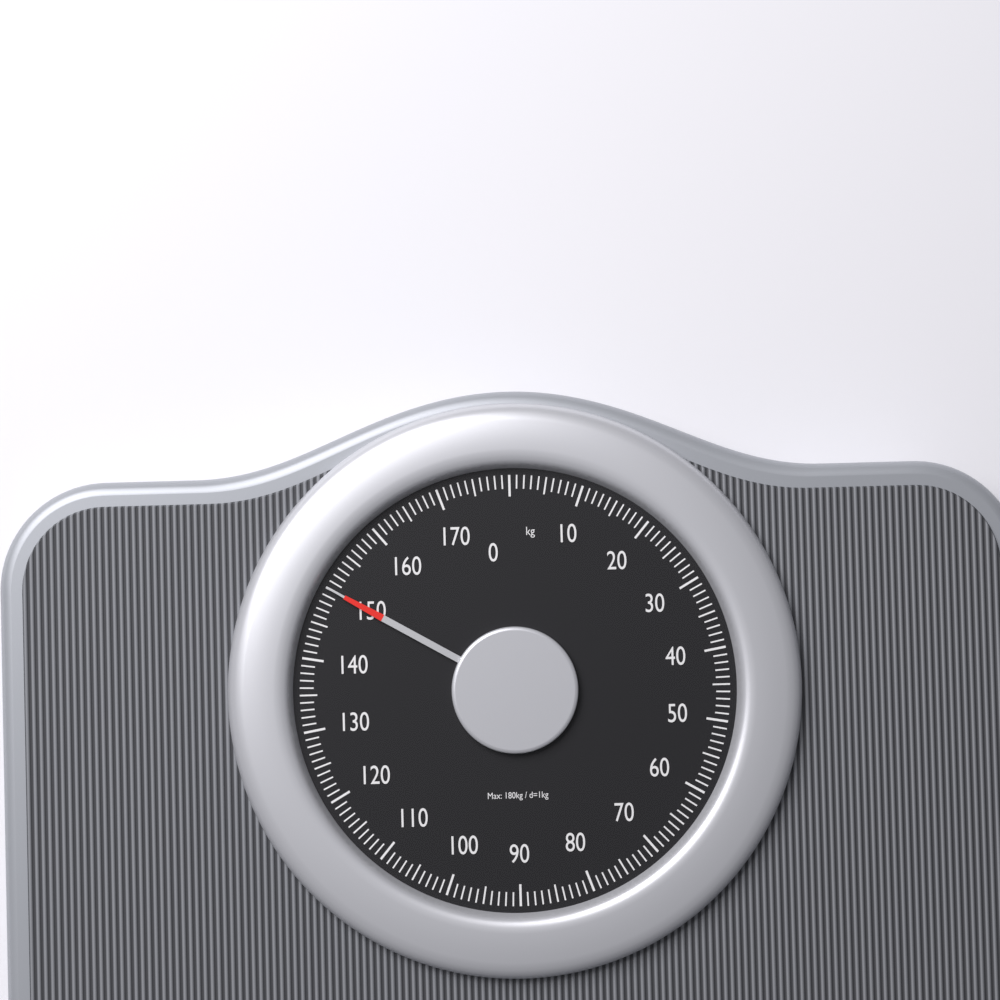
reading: 150 kg
